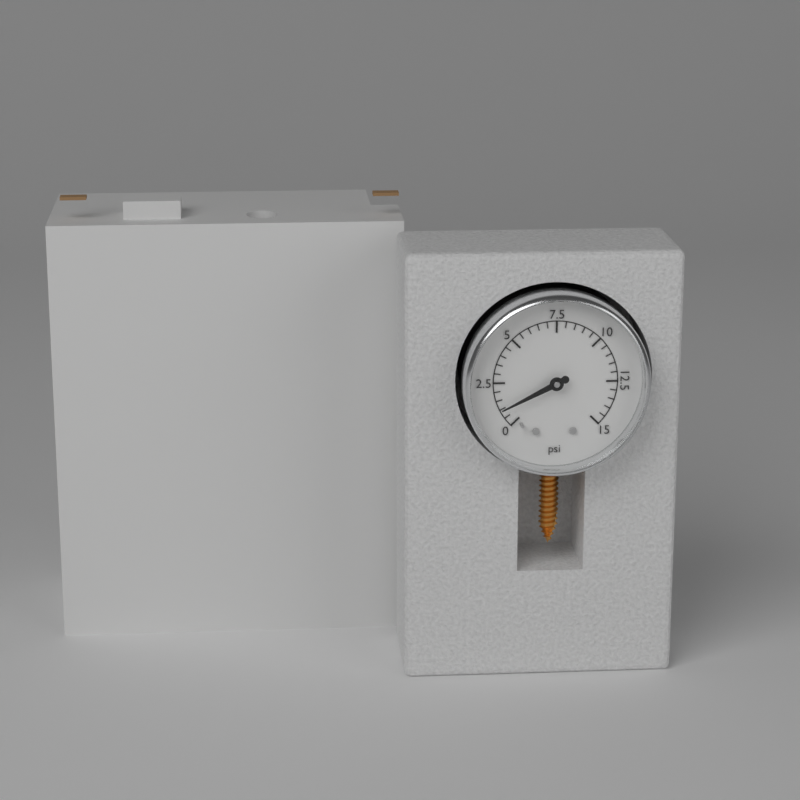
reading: 1.0 psi
